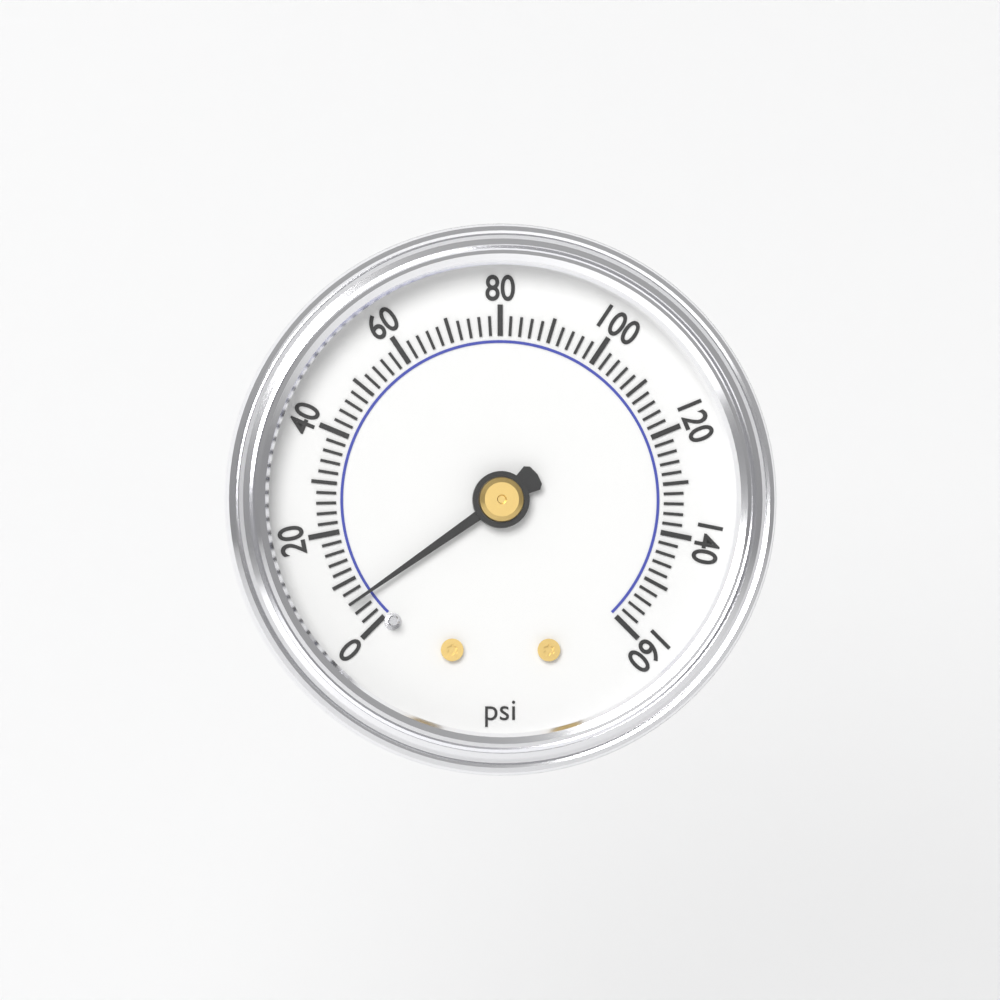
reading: 6 psi
